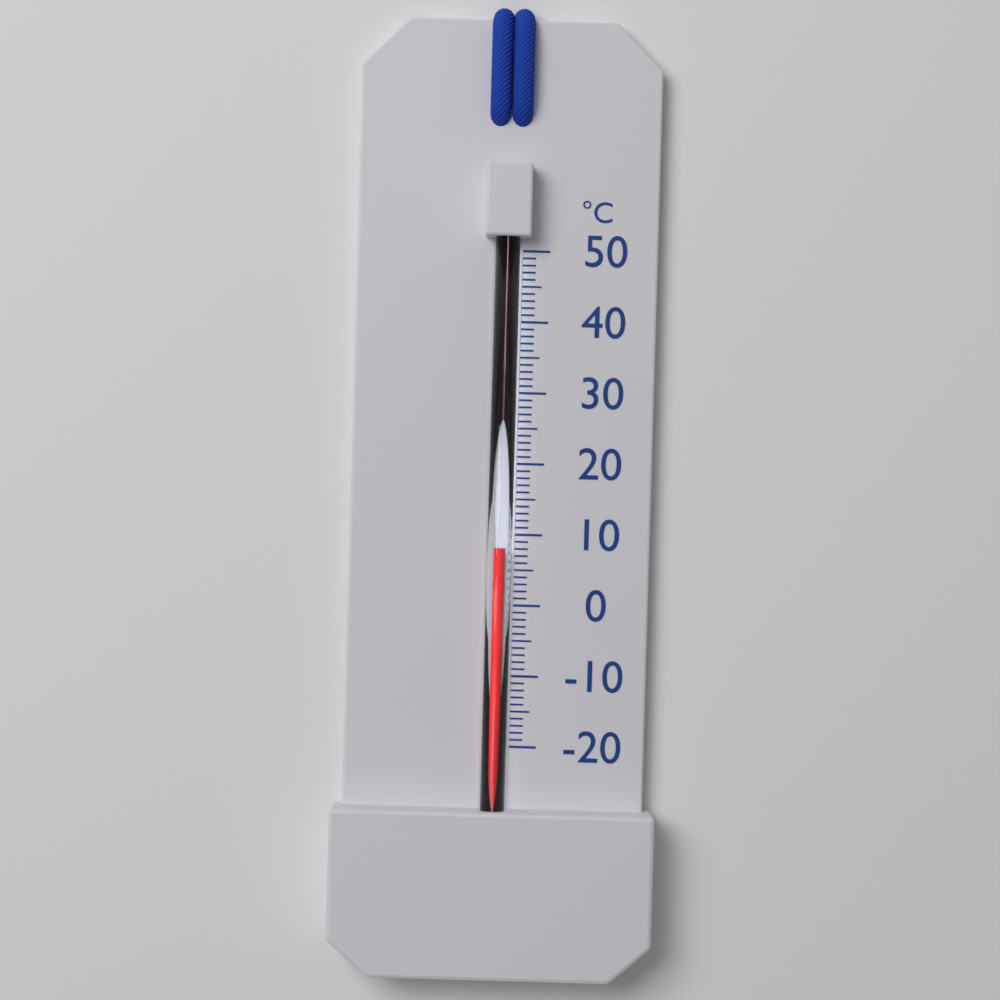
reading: 8 °C
